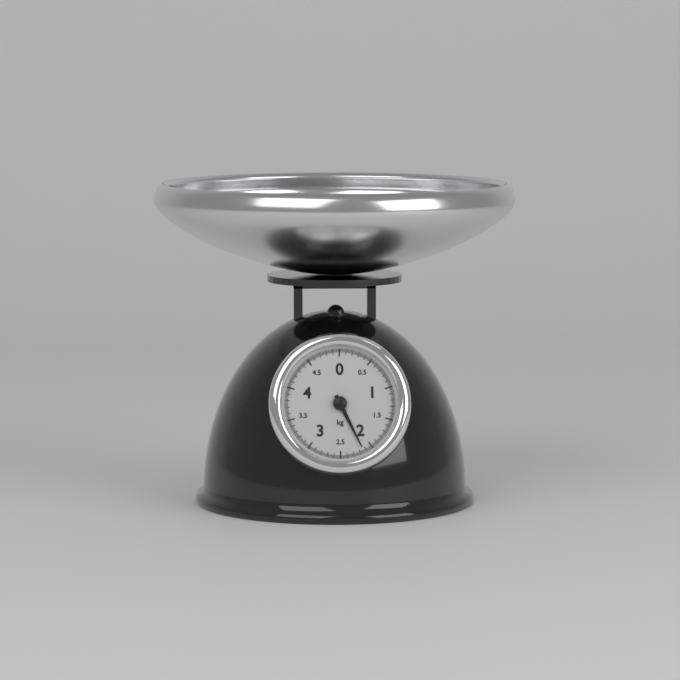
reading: 2.14 kg
